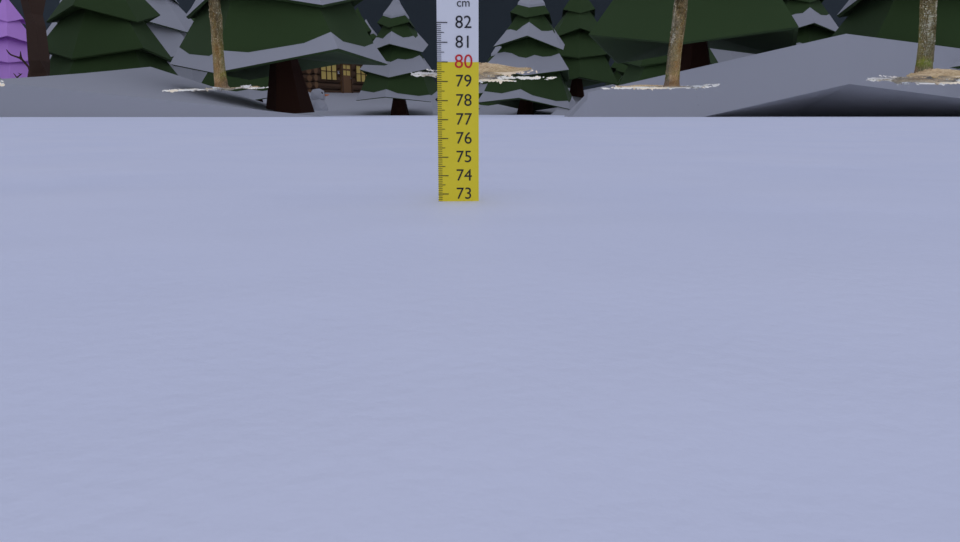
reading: 72.6 cm
